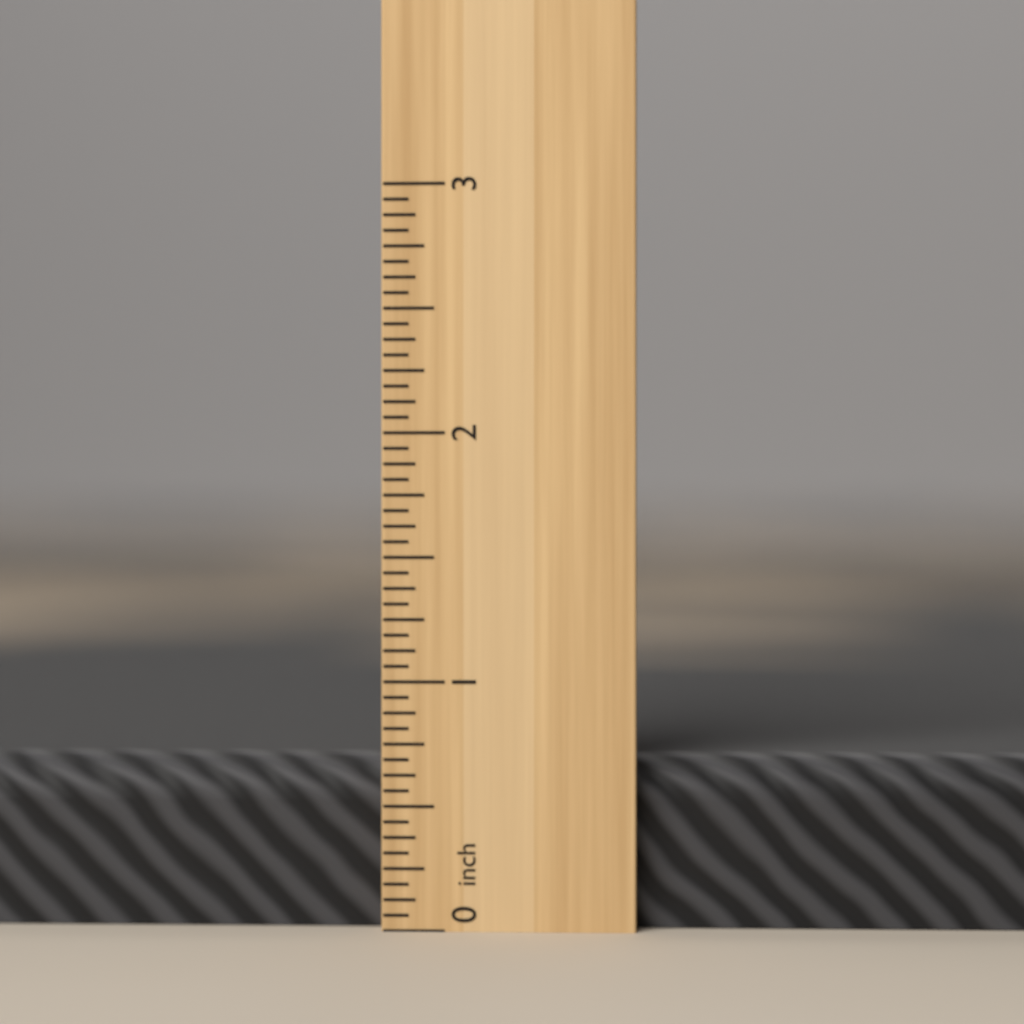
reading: 0.6875 inch
